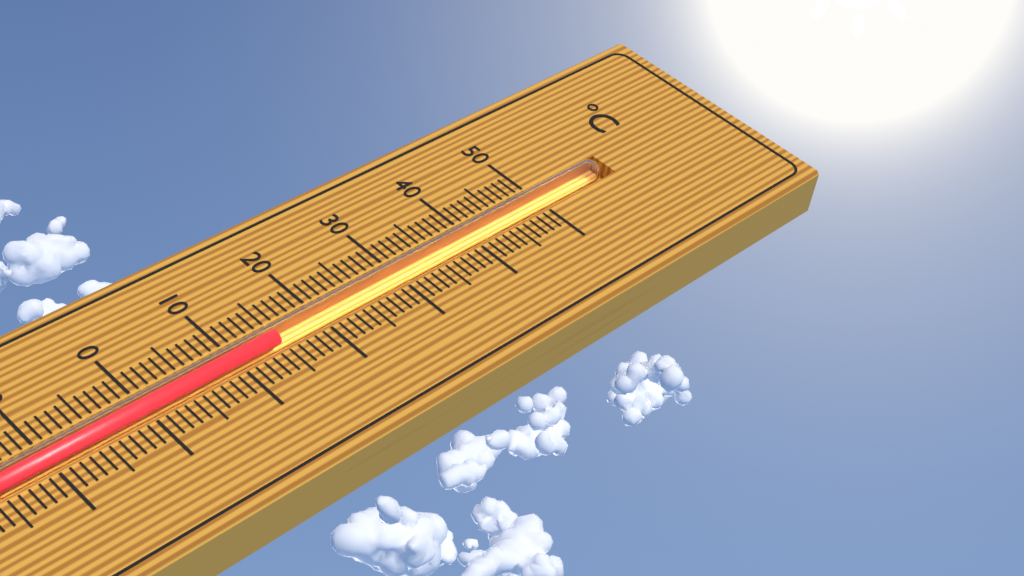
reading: 15 °C
